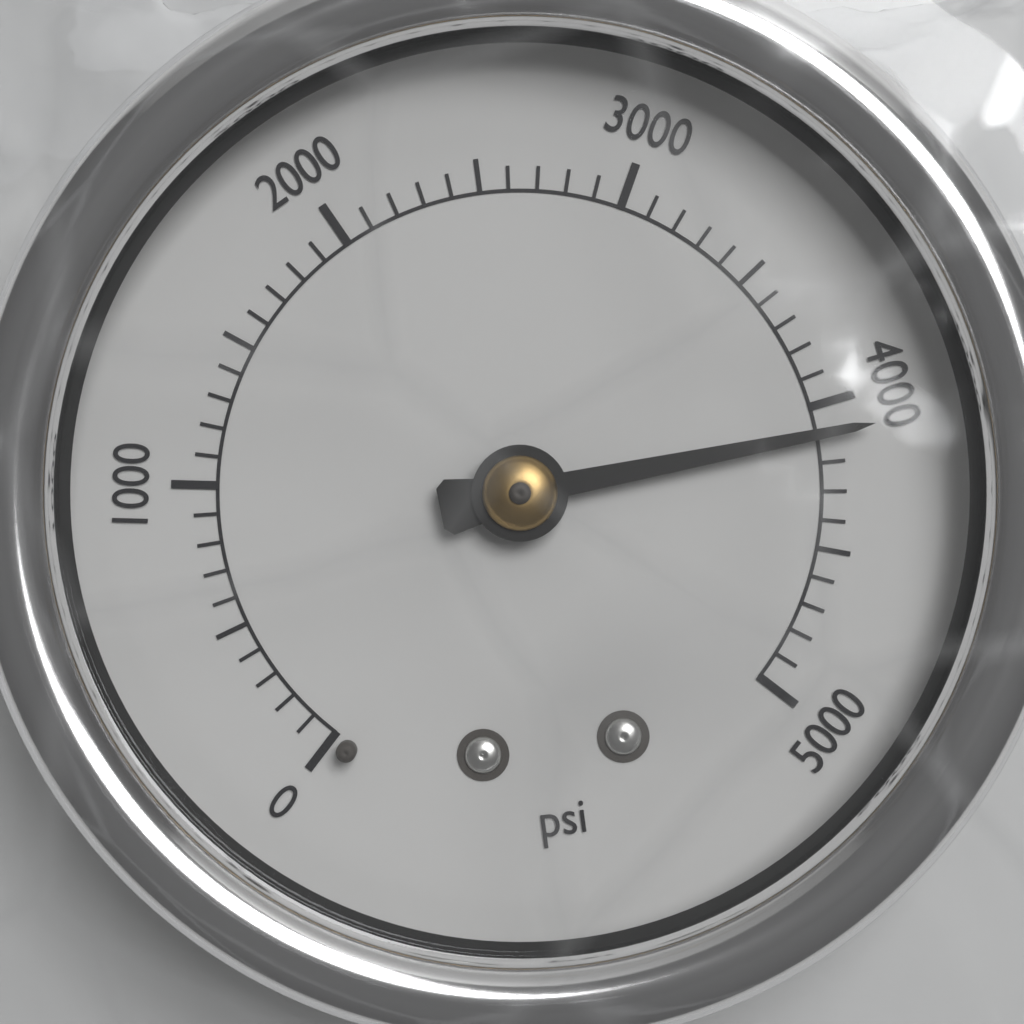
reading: 4100 psi
